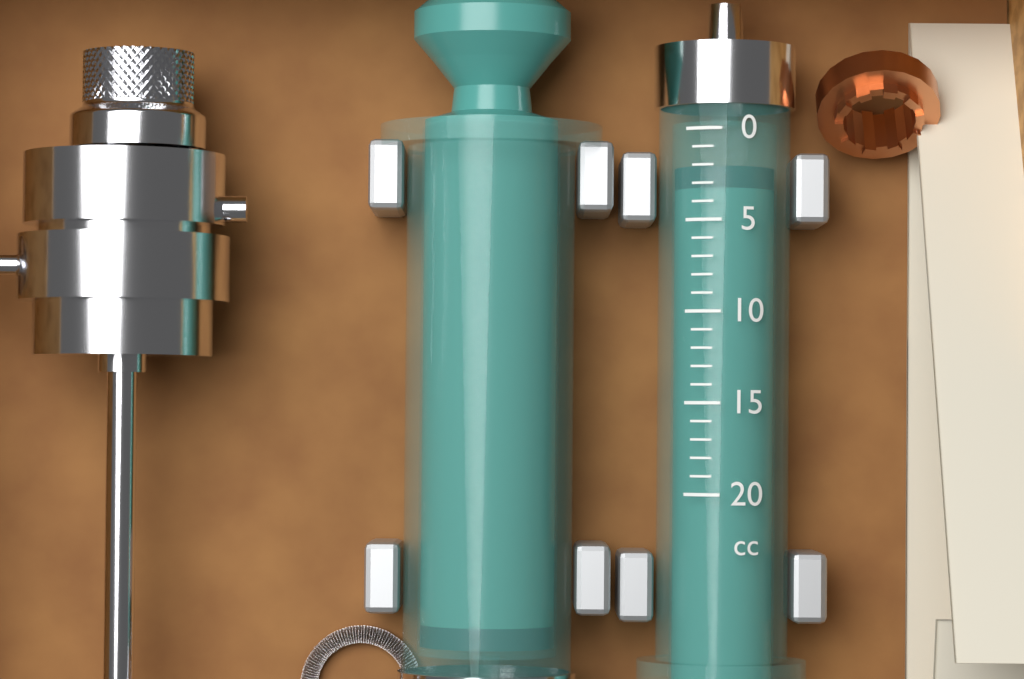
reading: 2 cc
